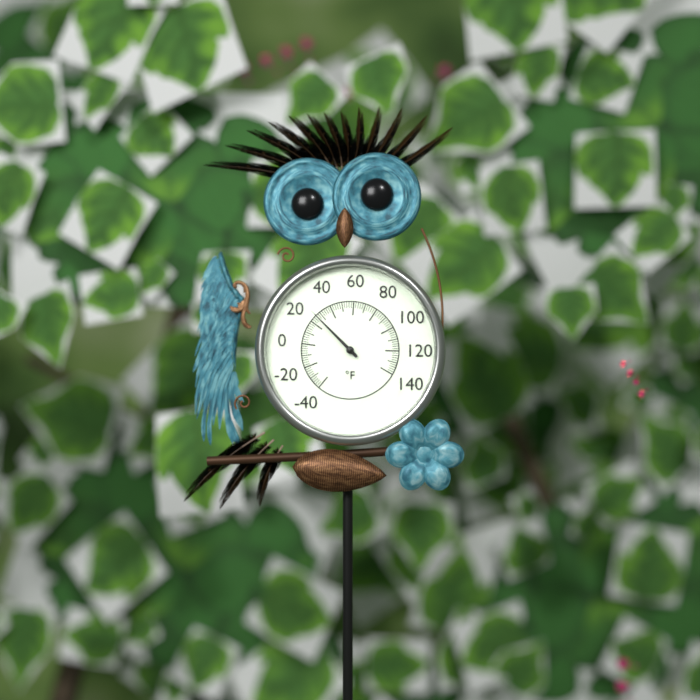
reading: 26 °F
